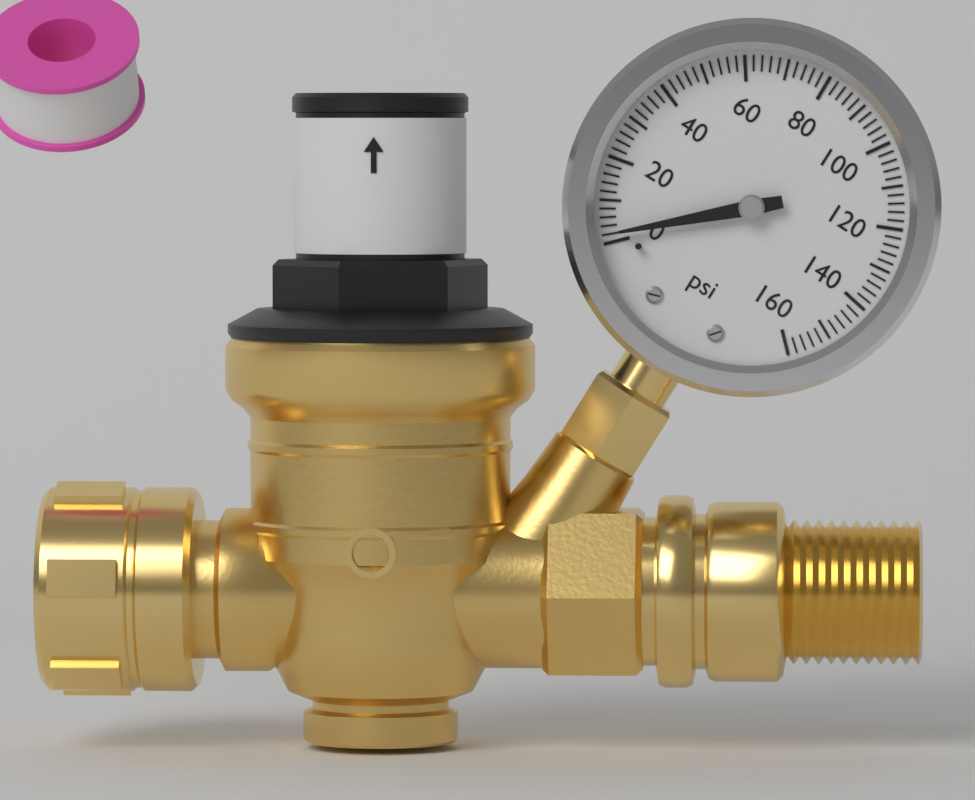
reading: 2 psi
